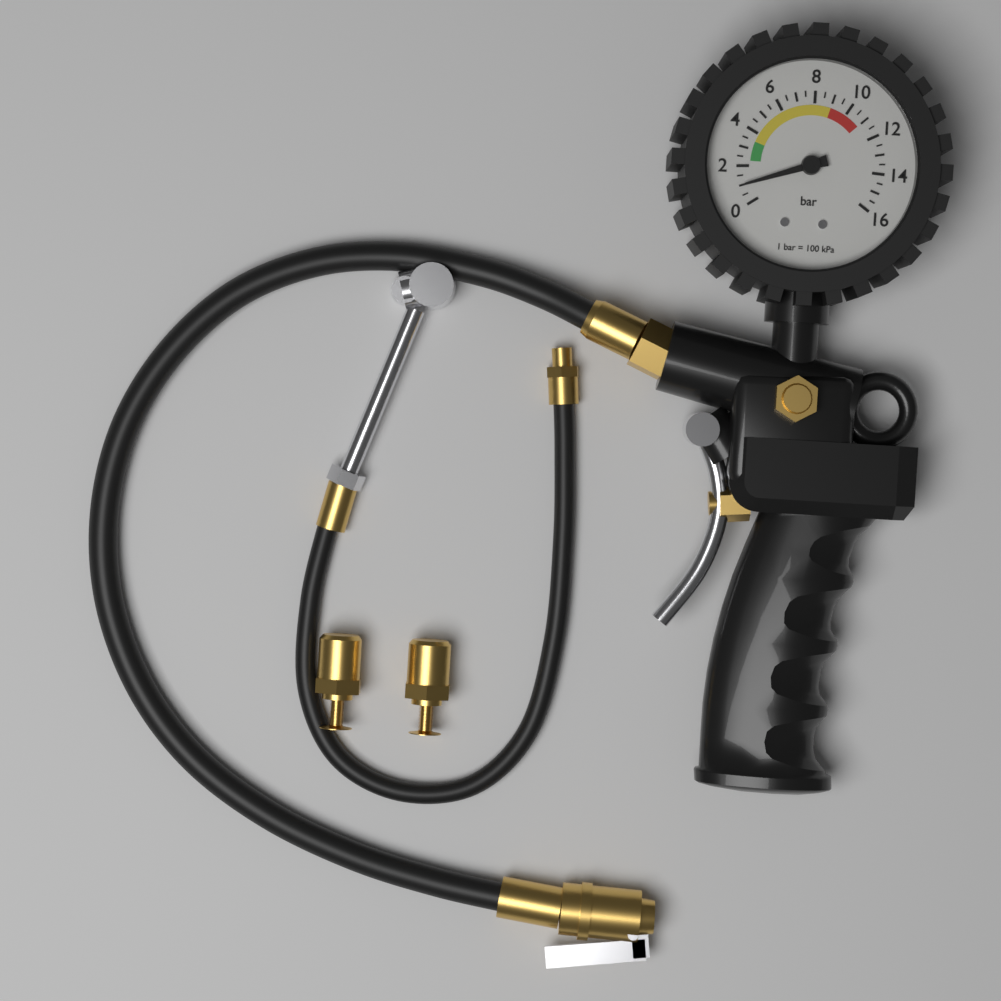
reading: 1.0 bar
